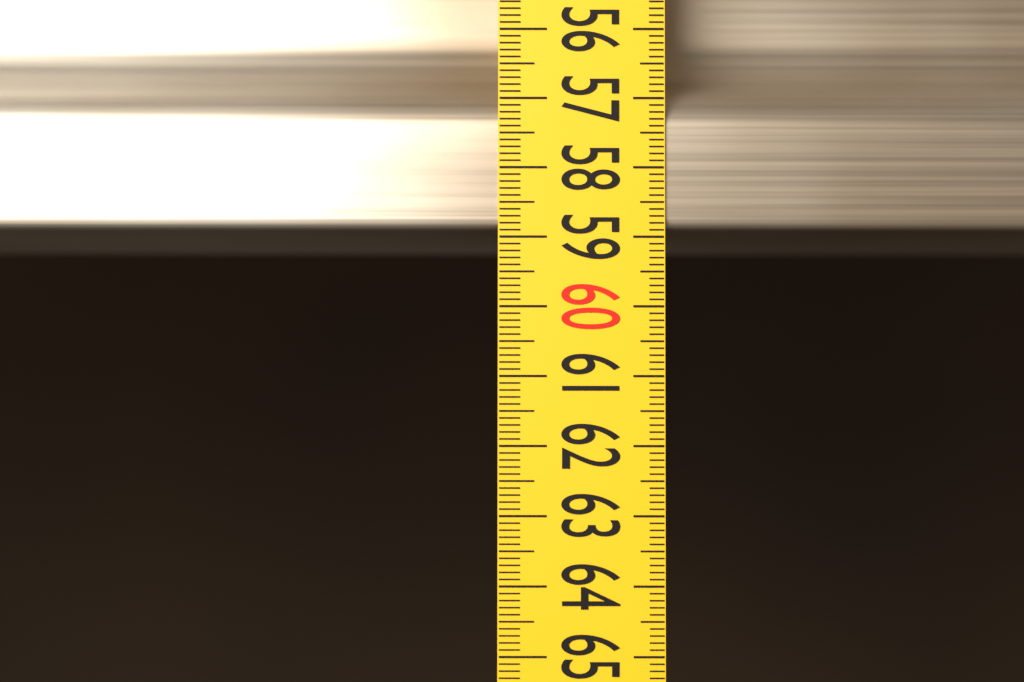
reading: 58.9 (no unit)
